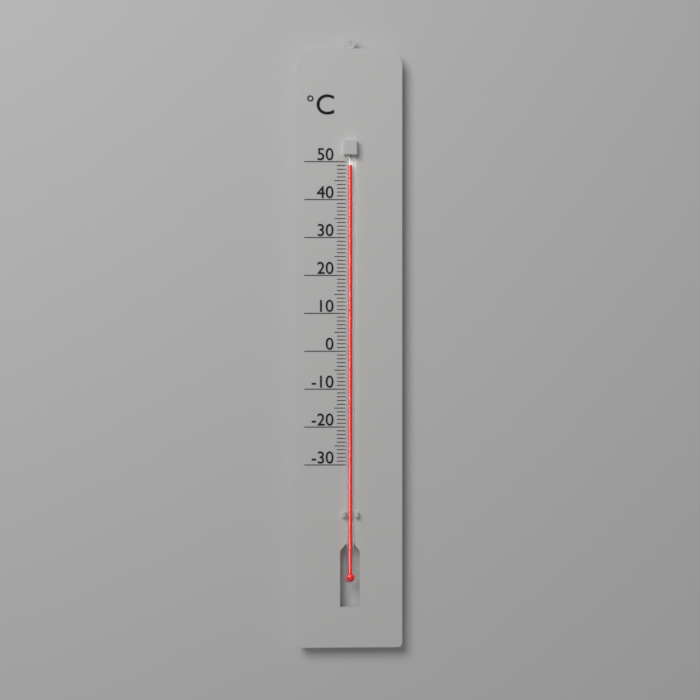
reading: 49 °C
